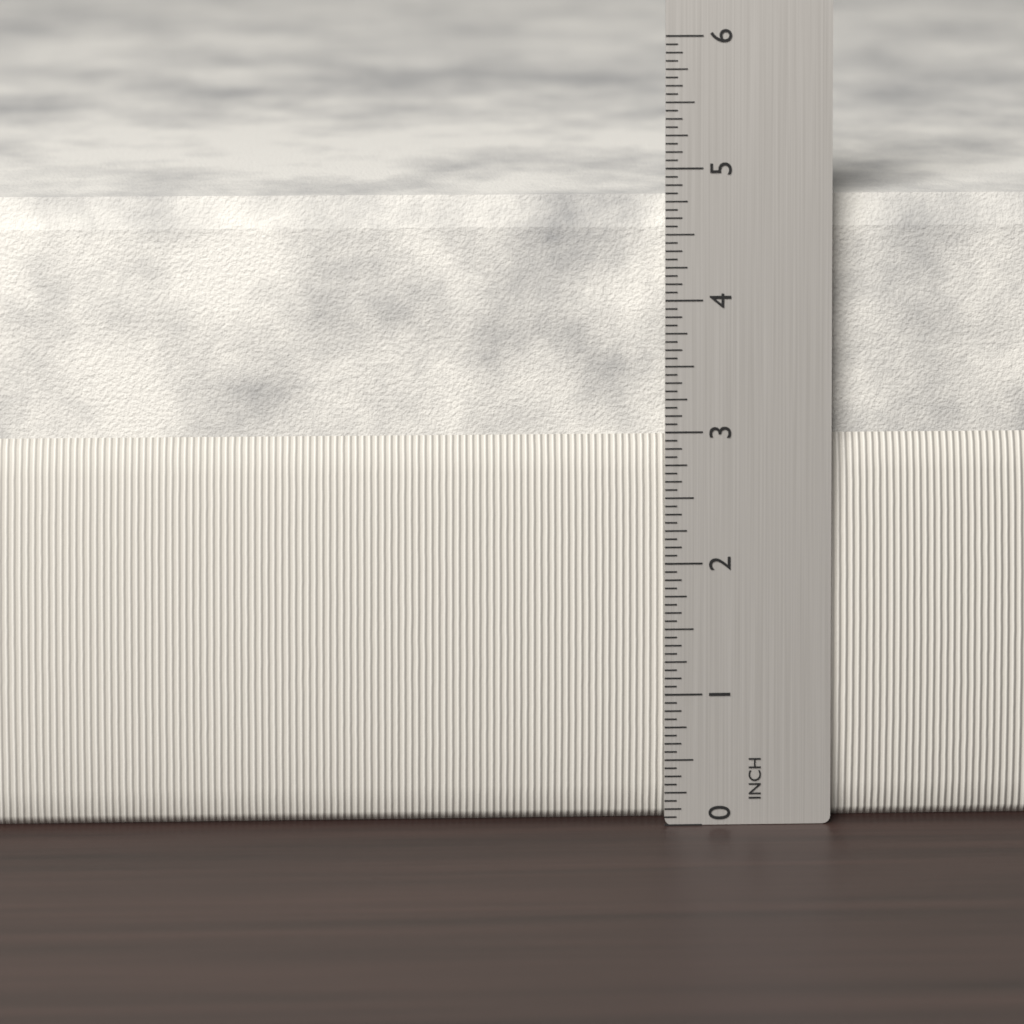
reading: 4.7500 in
